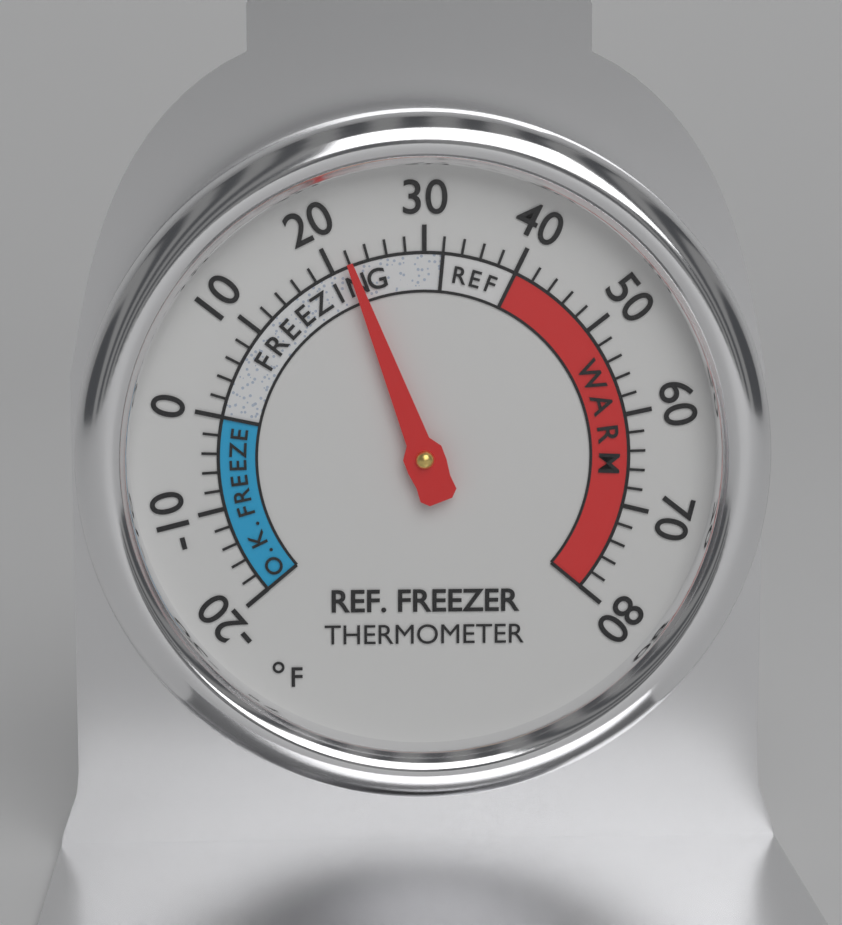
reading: 22 °F
